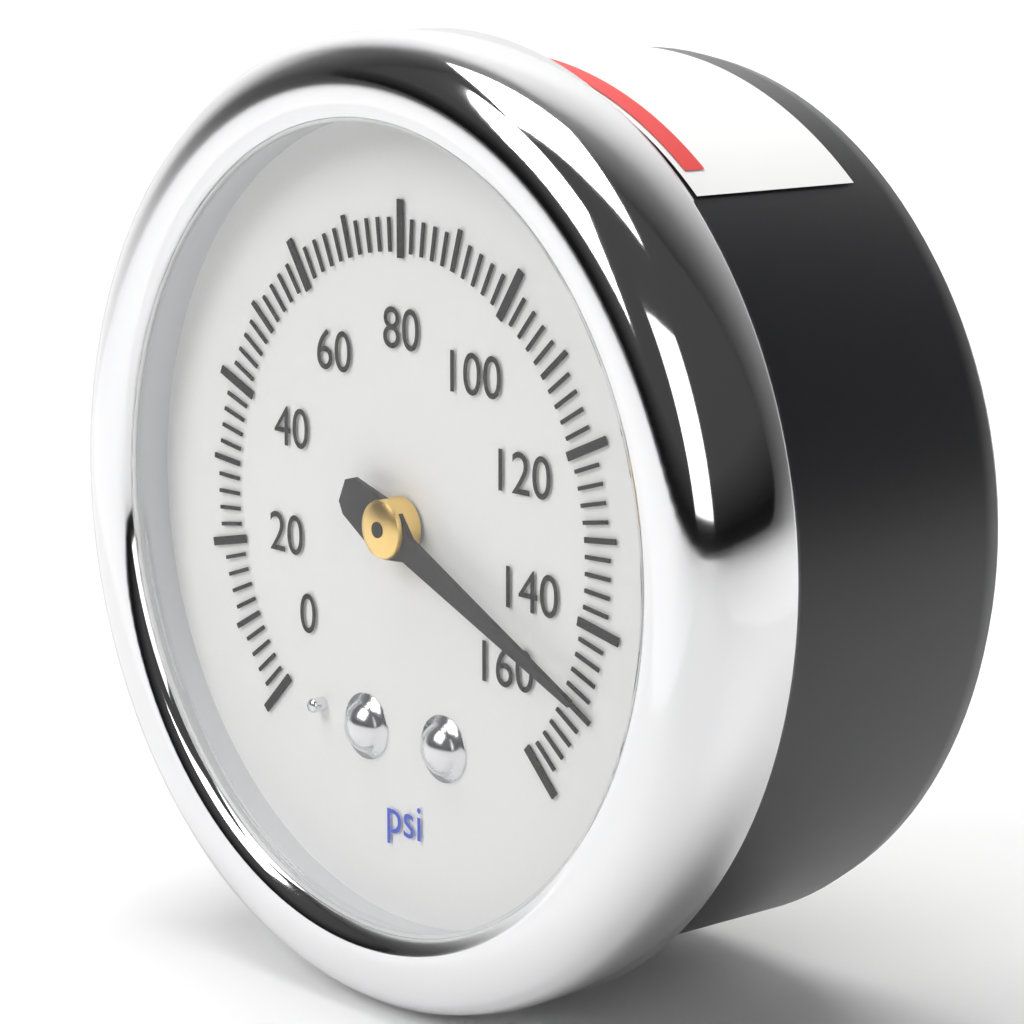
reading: 148 psi
